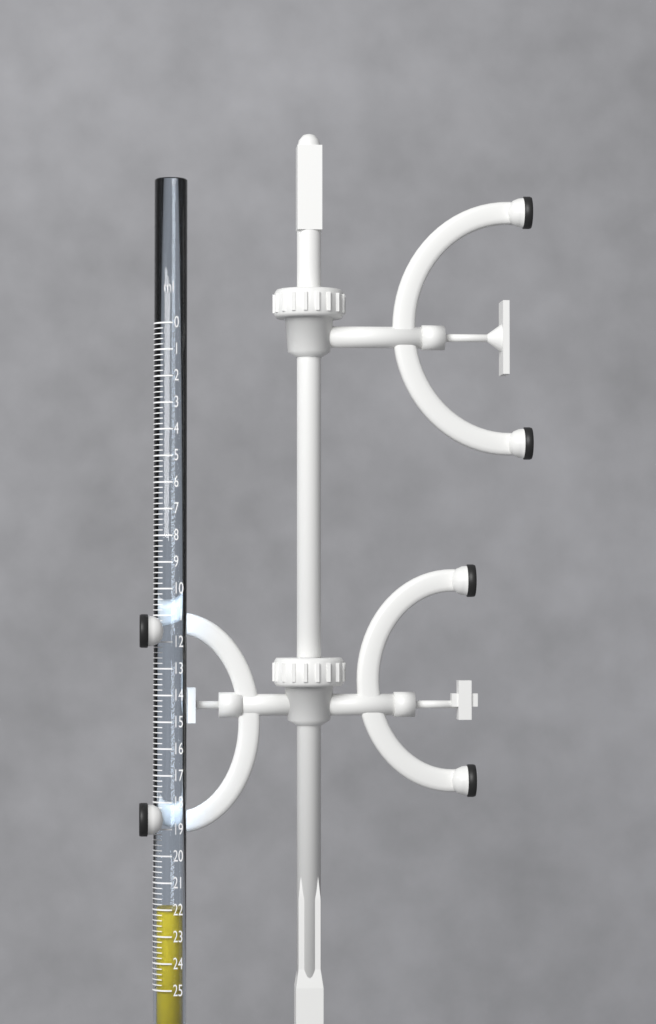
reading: 22.0 ml
